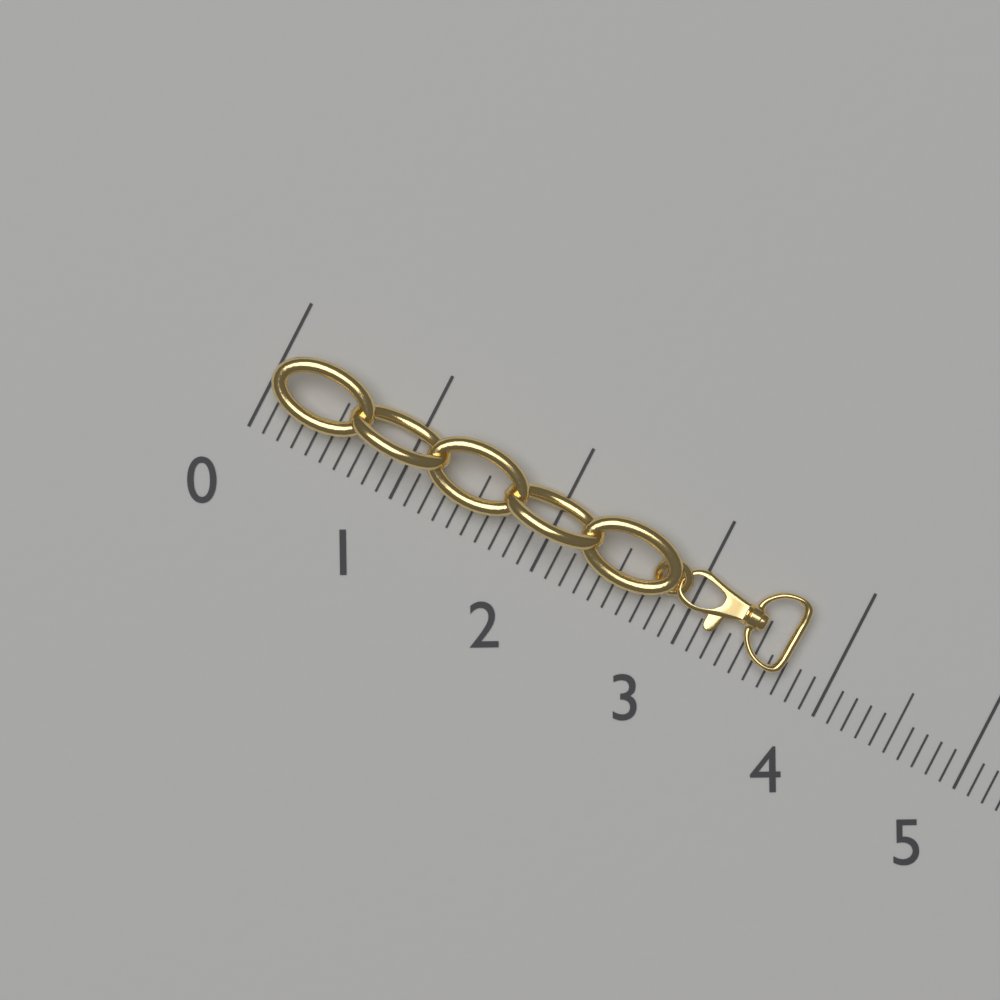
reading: 3.7 (no unit)
